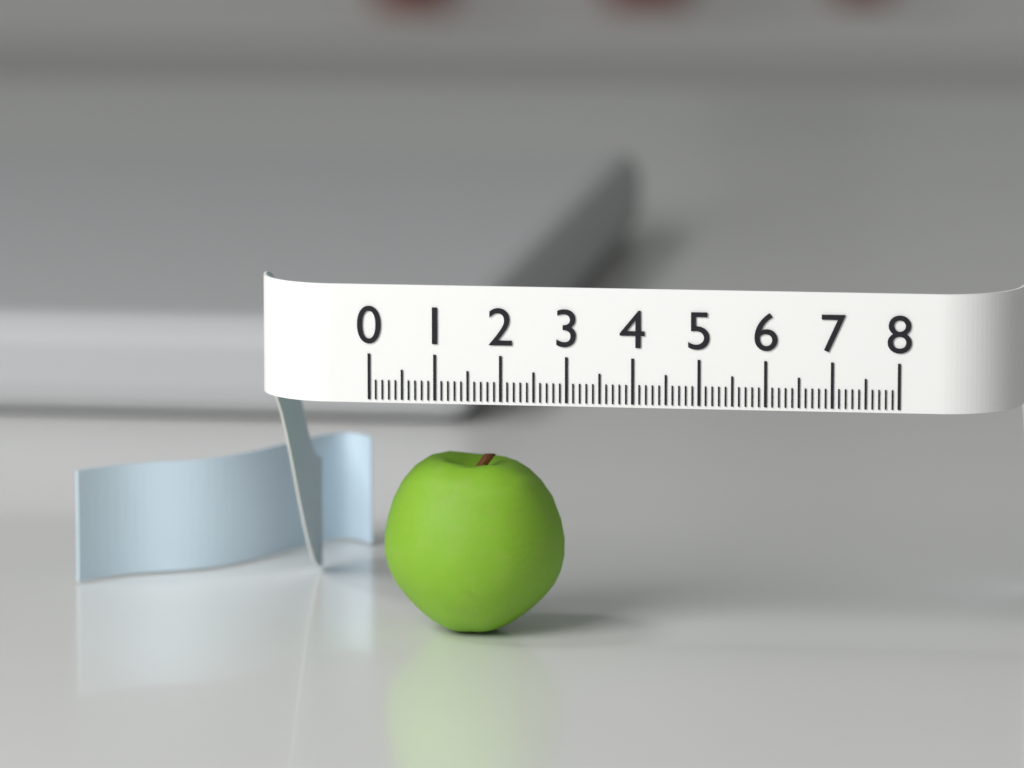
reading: 2.8 (no unit)
